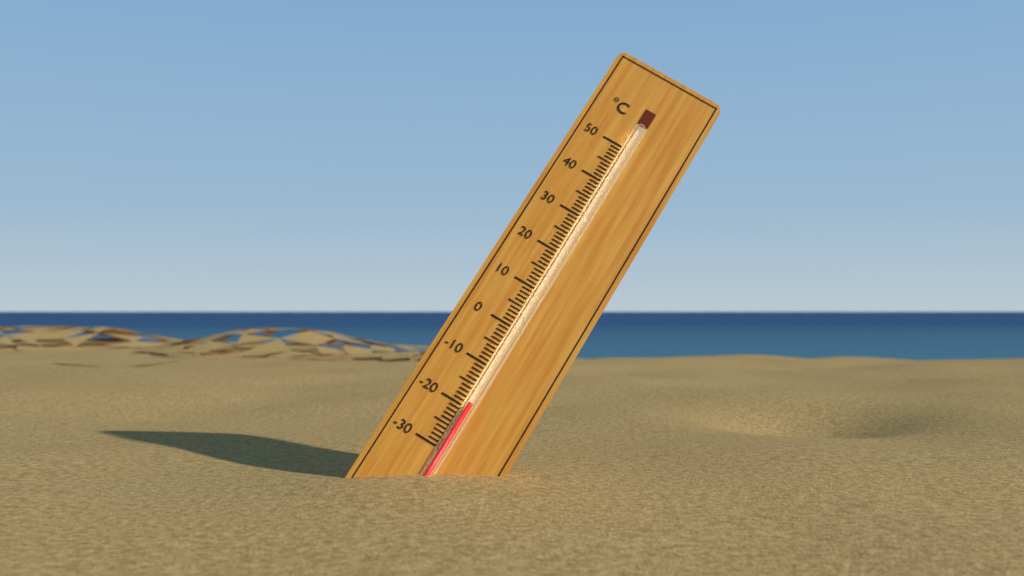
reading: -19 °C
